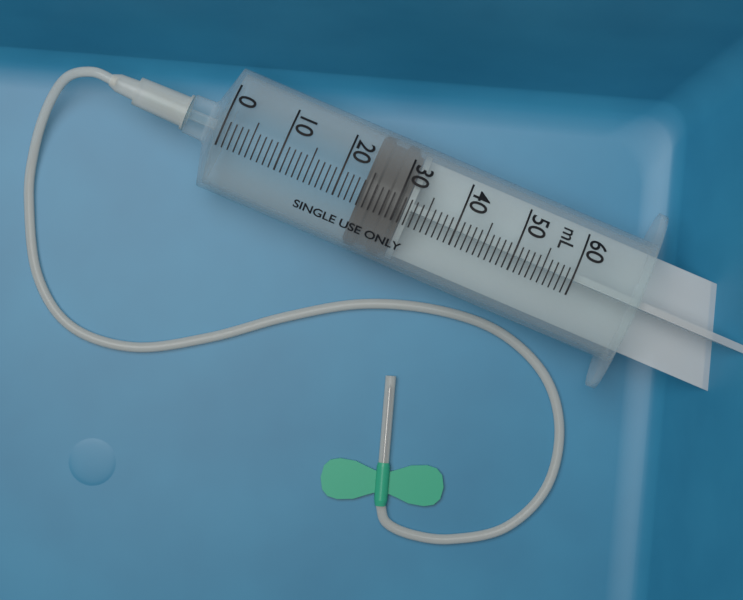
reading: 24 mL
